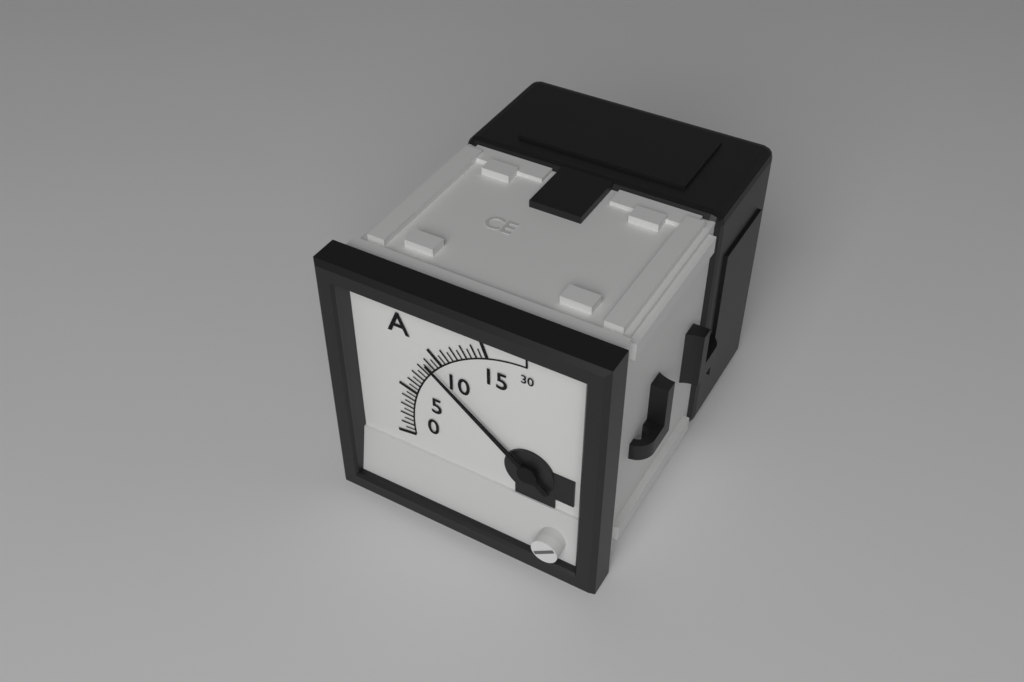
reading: 9.0 A
